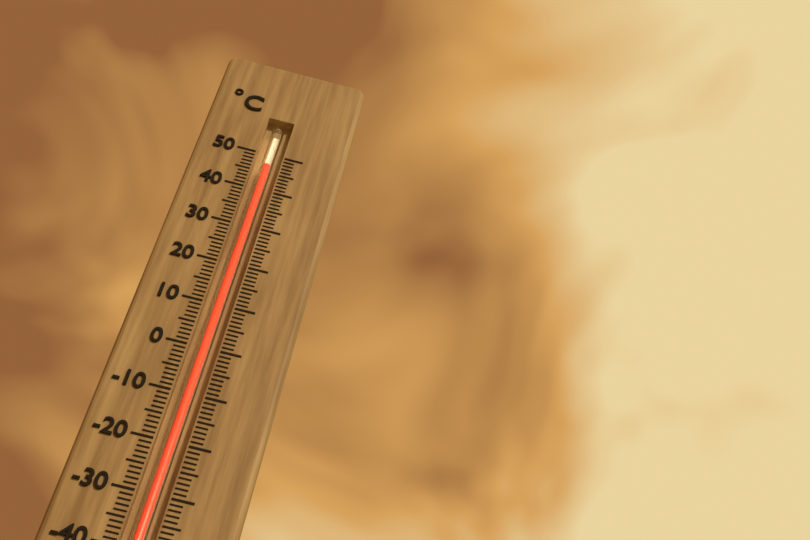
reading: 47 °C
